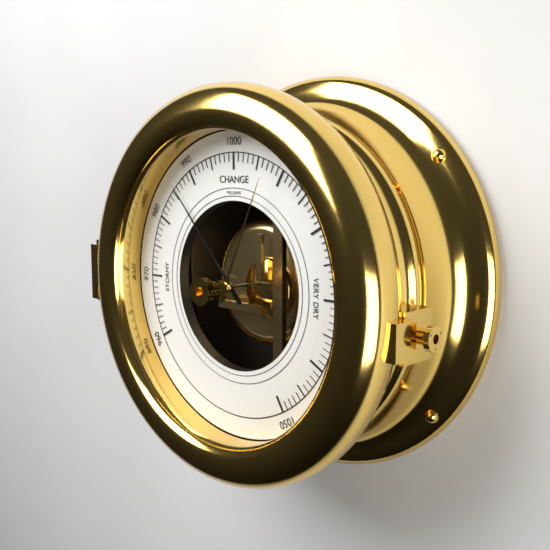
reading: 986 mbar
